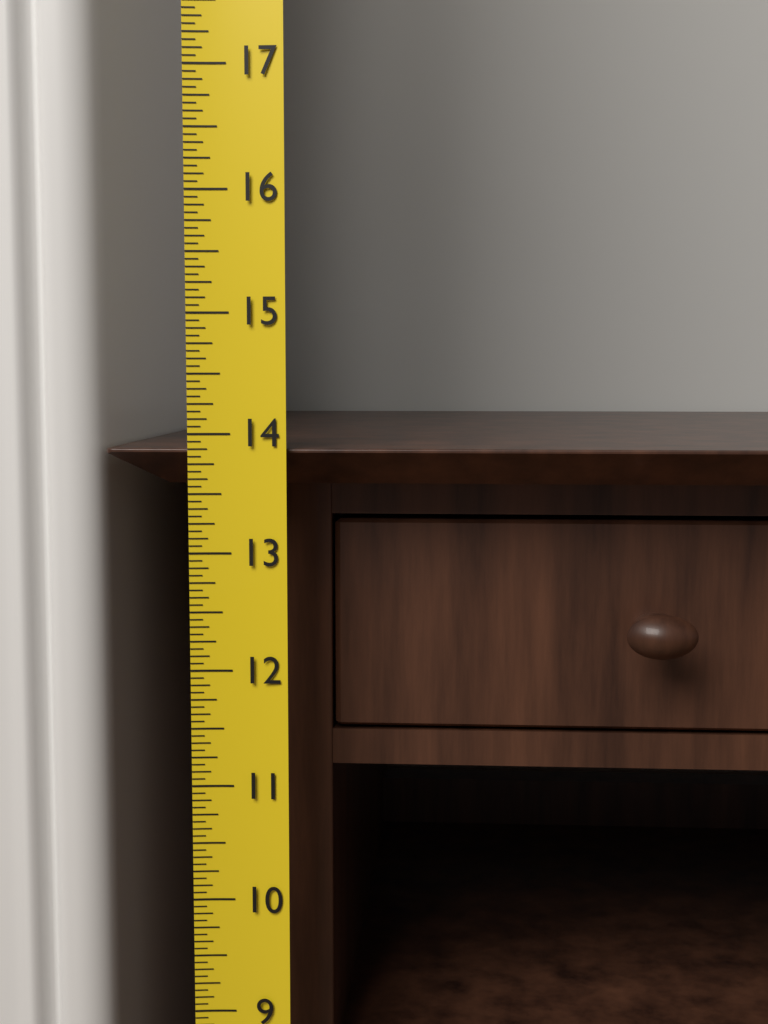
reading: 13.8750 (no unit)
